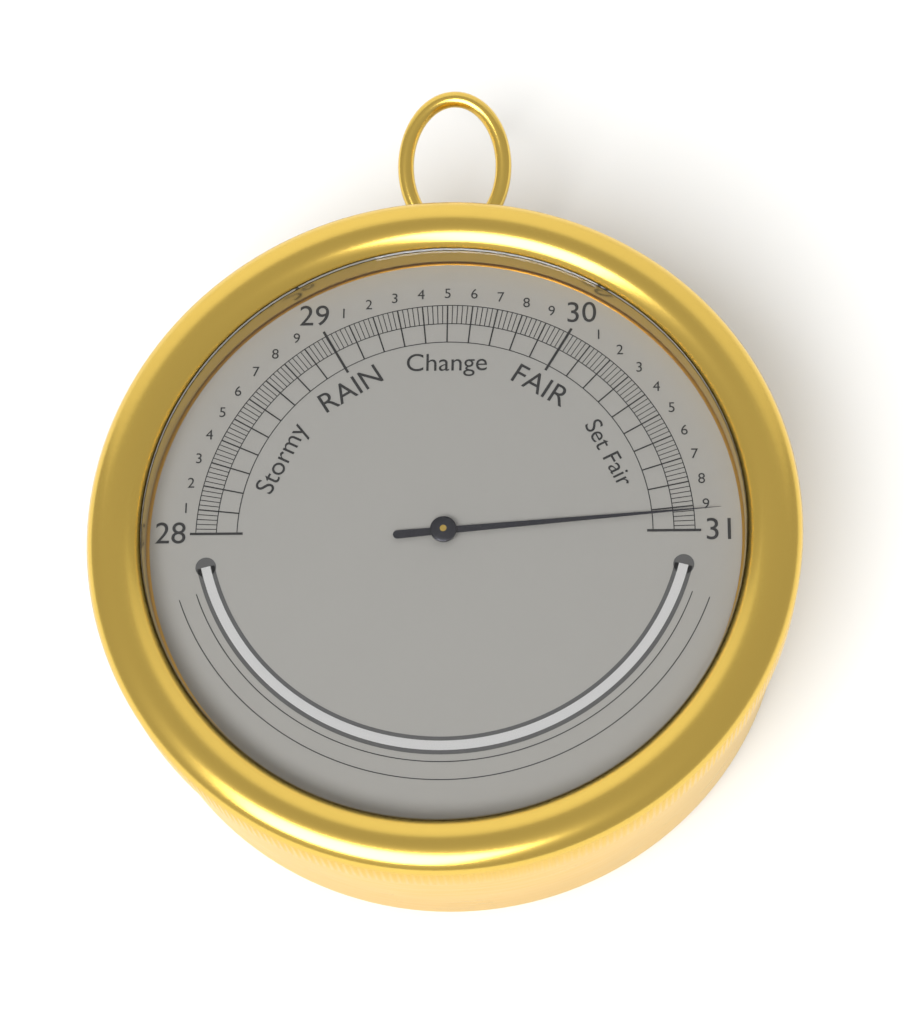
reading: 30.92 inHg
